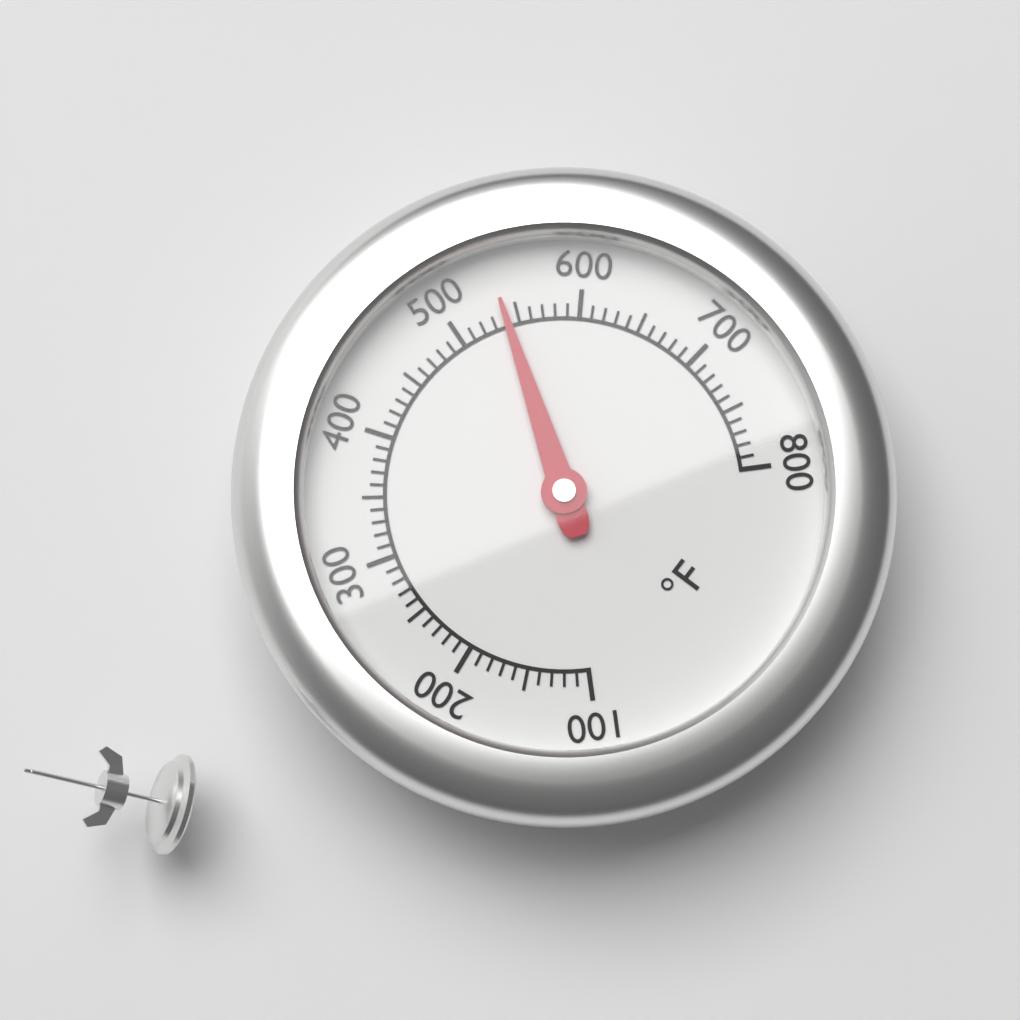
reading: 540 °F
